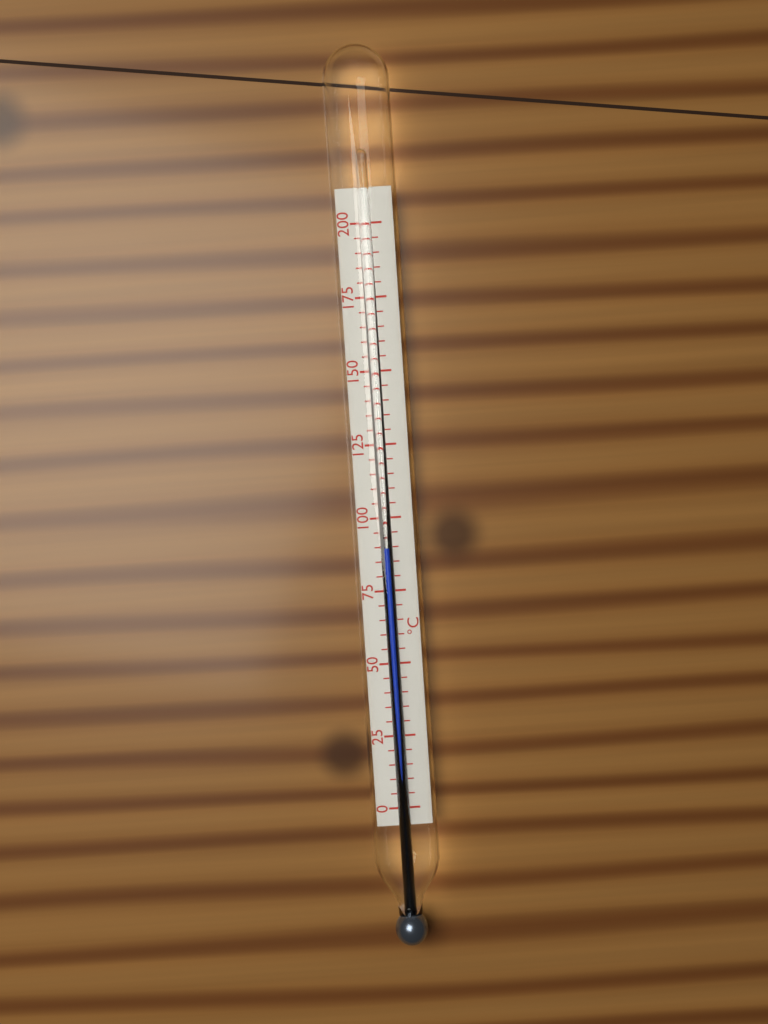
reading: 90 °C
